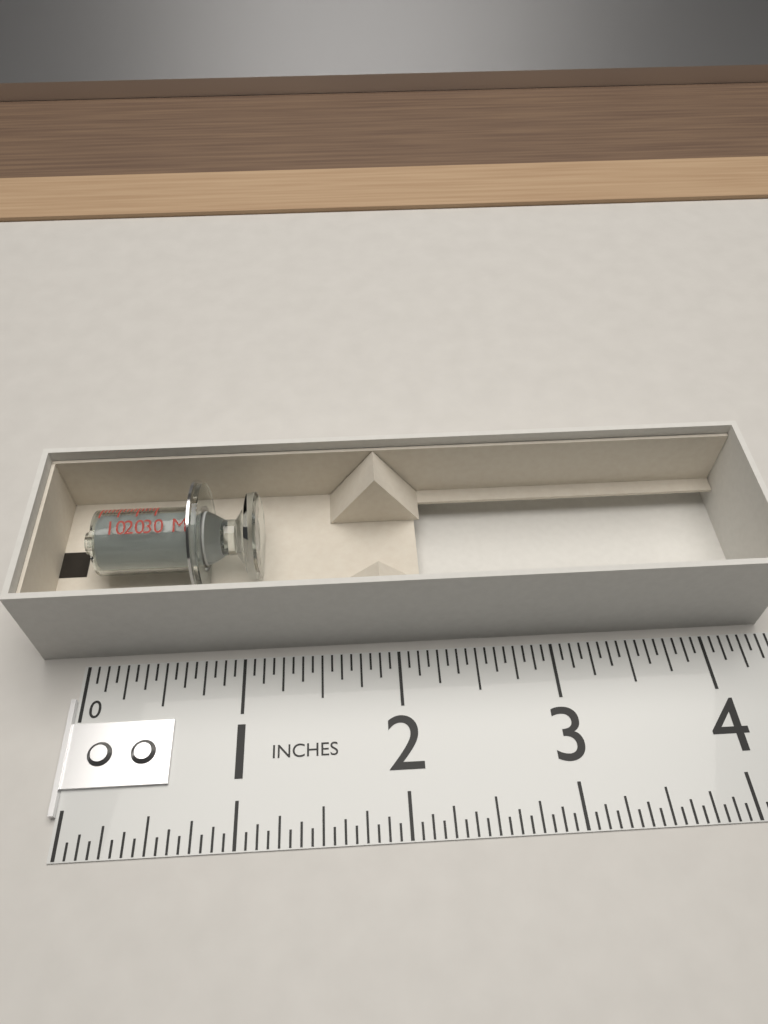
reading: 1.1250 in
